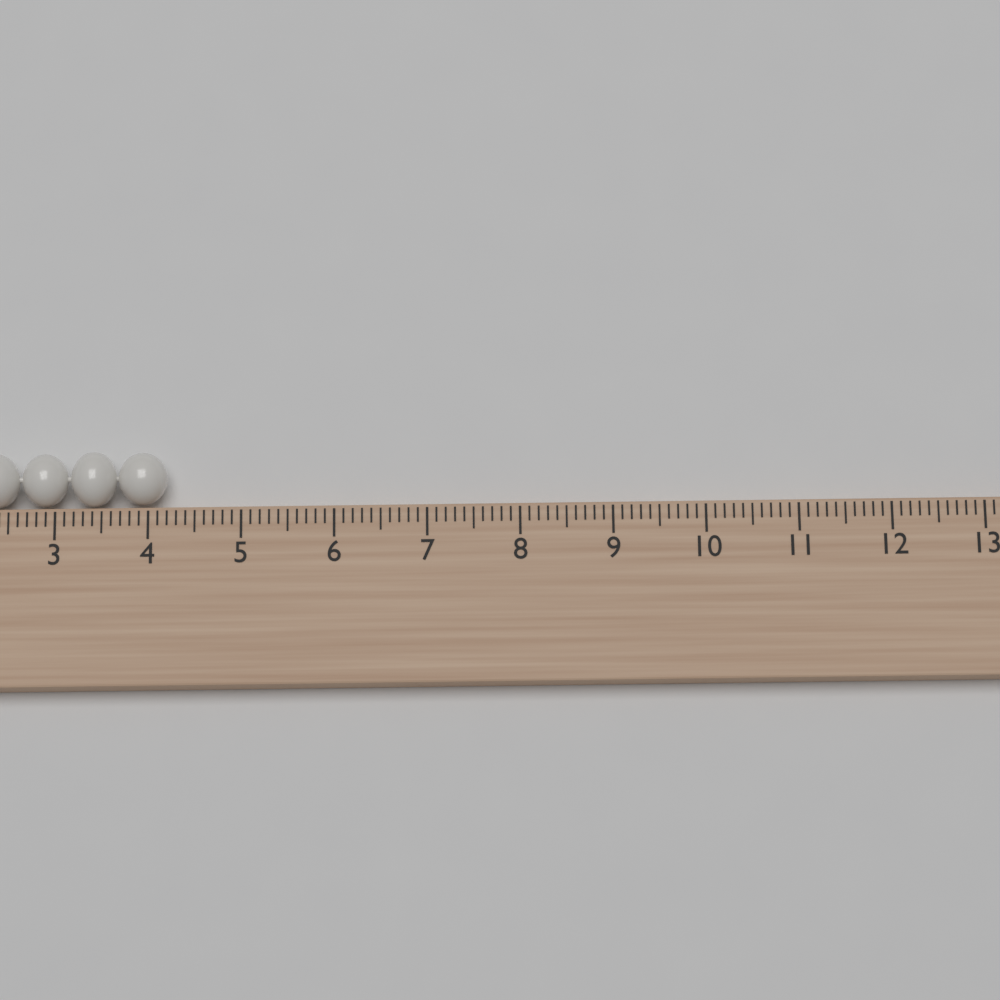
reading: 4.2 cm
